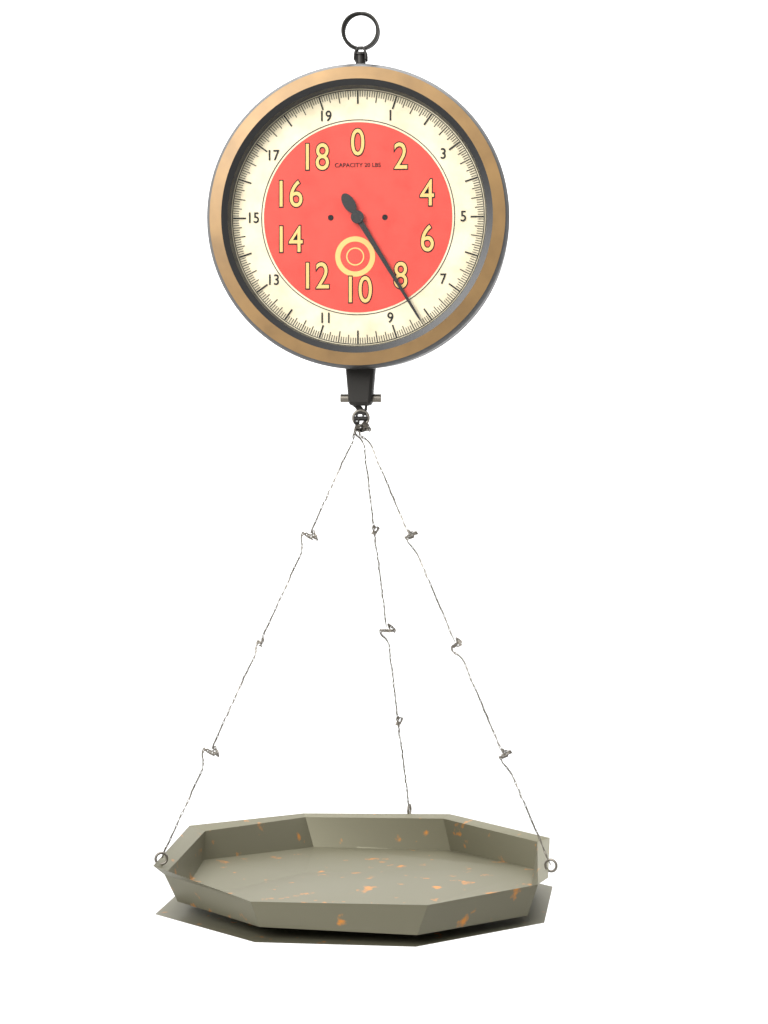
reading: 8.2500 lbs
